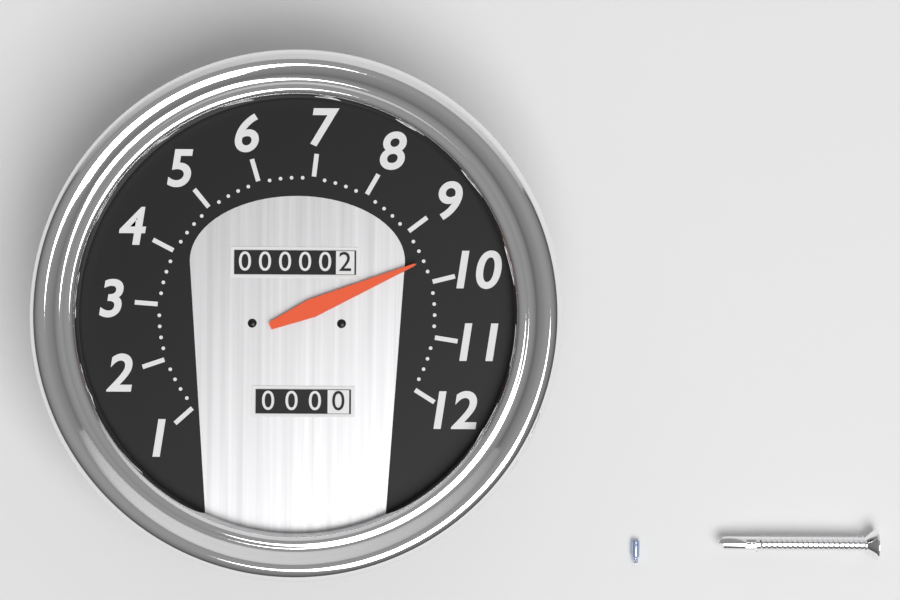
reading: 9.6 (no unit)
